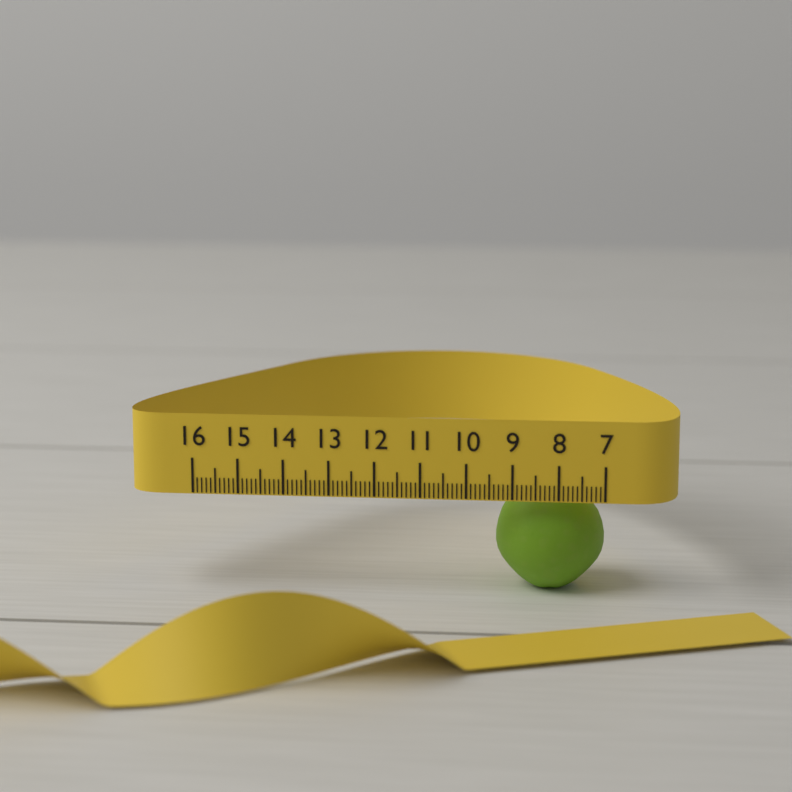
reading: 9.4 (no unit)
